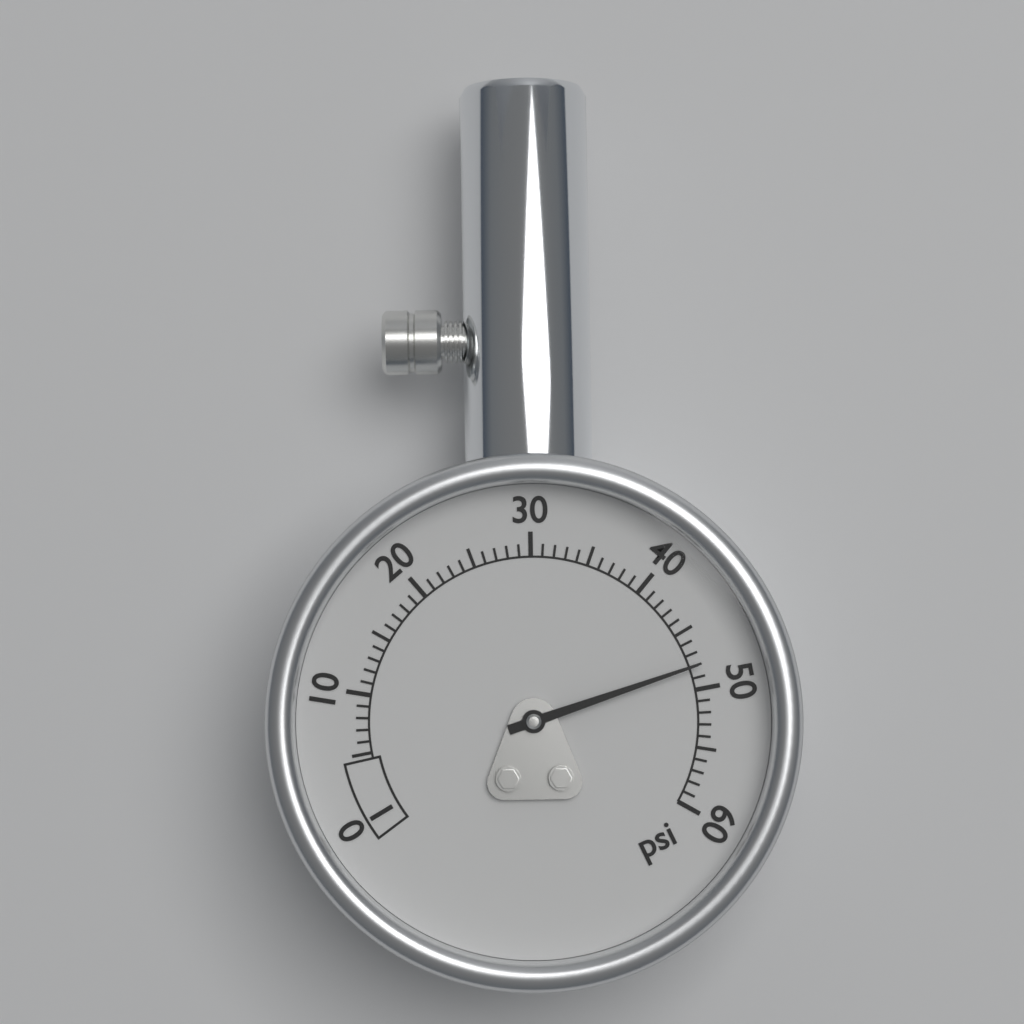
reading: 48 psi
